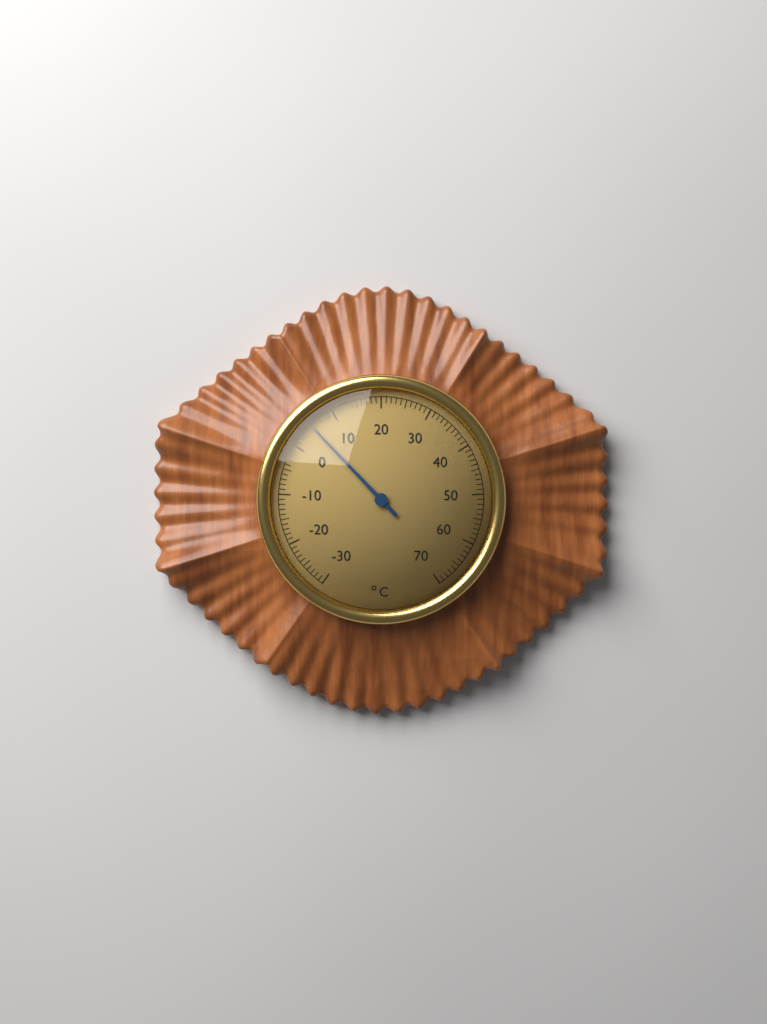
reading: 5 °C
